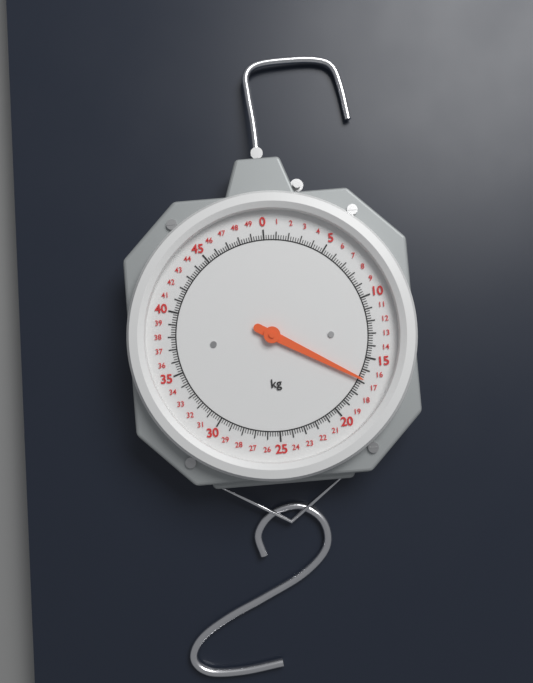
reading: 16.8 kg
